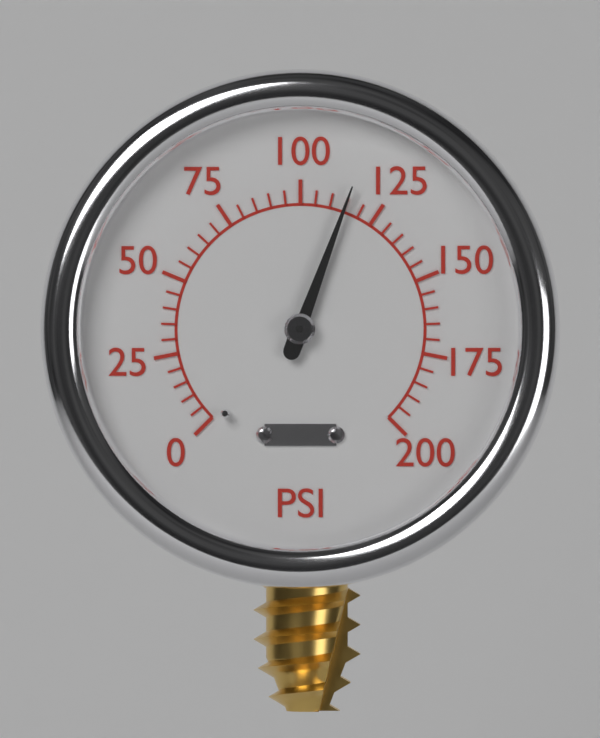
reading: 115 psi
